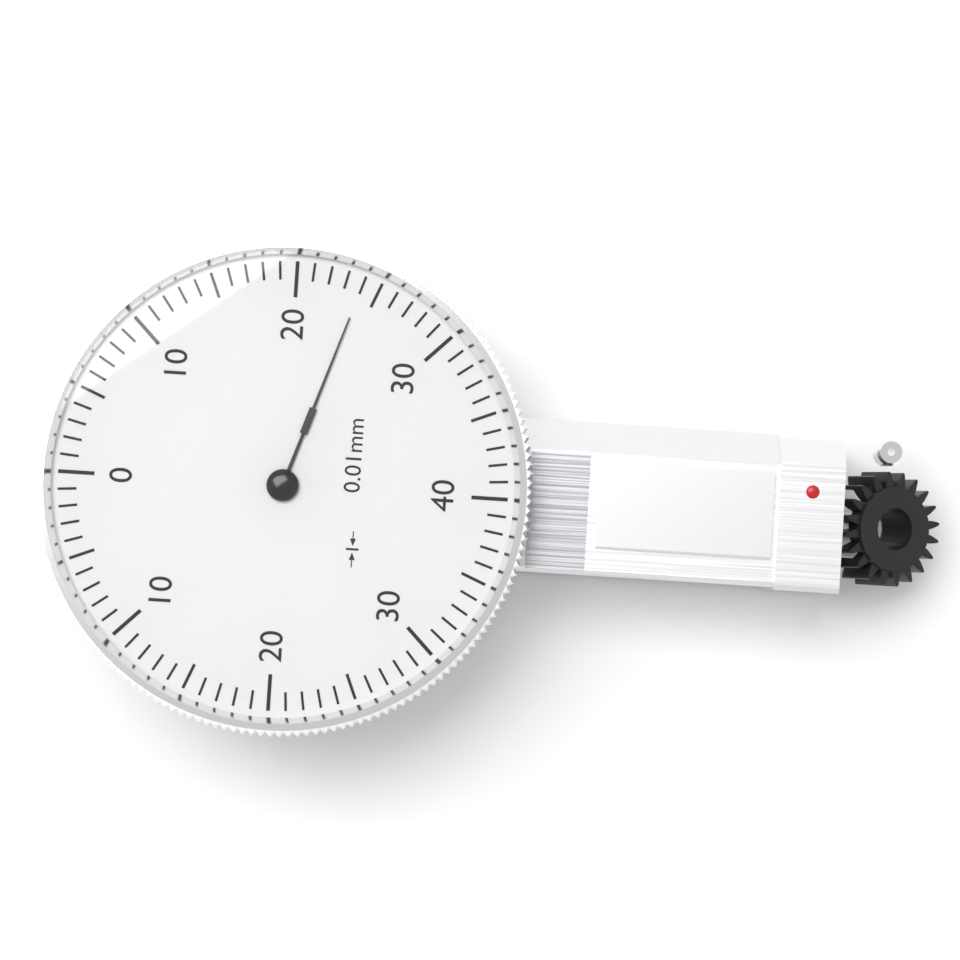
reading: 24 0.01mm
